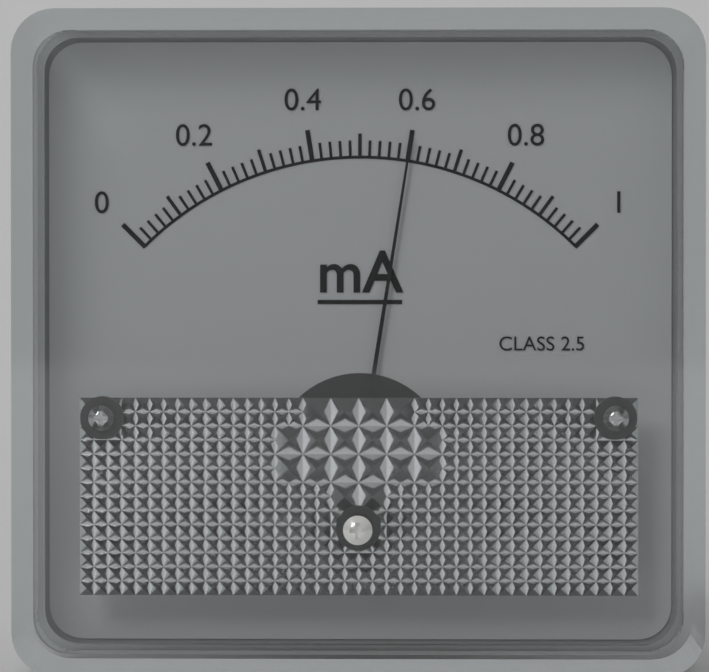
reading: 0.60 mA
